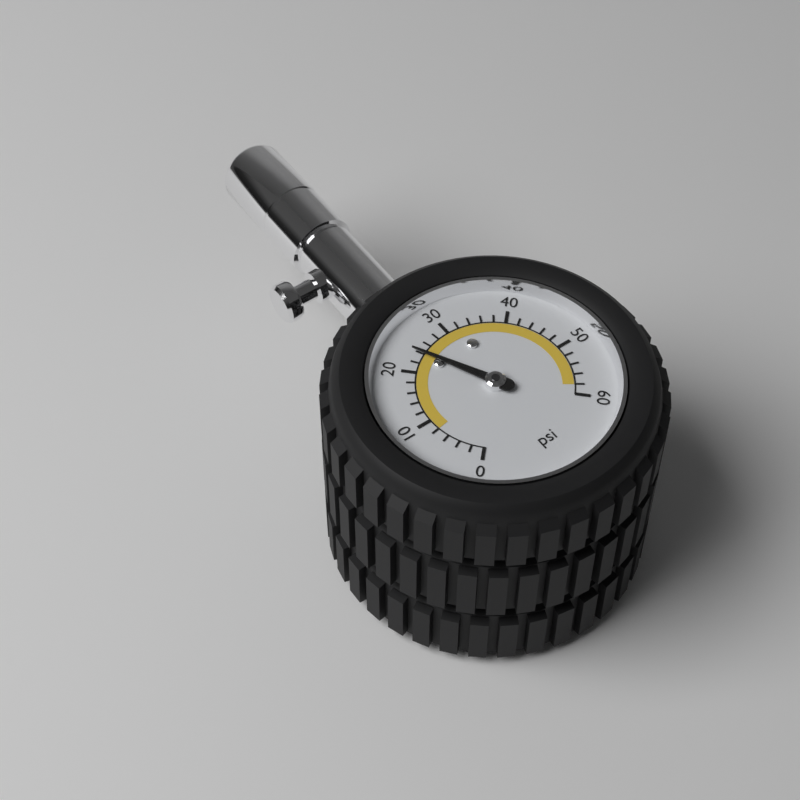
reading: 24 psi
